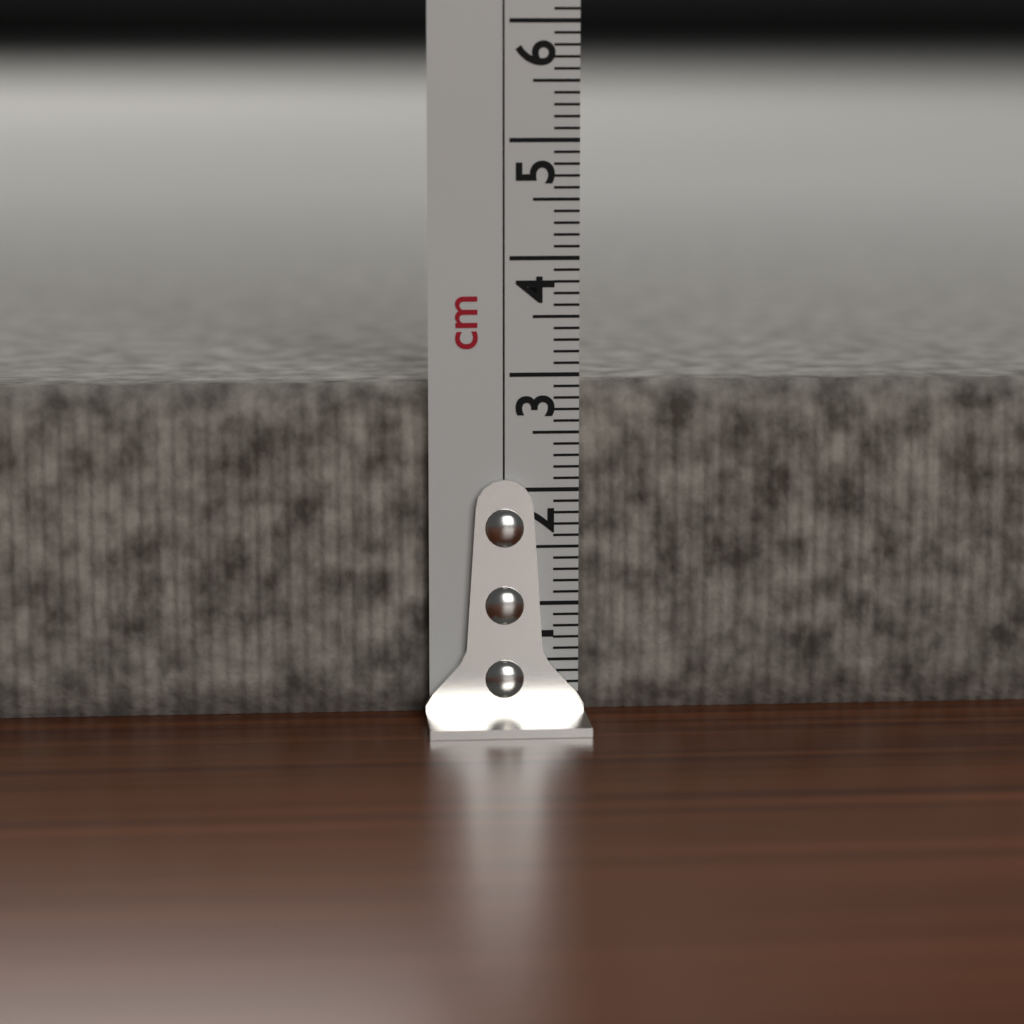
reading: 2.9 cm
